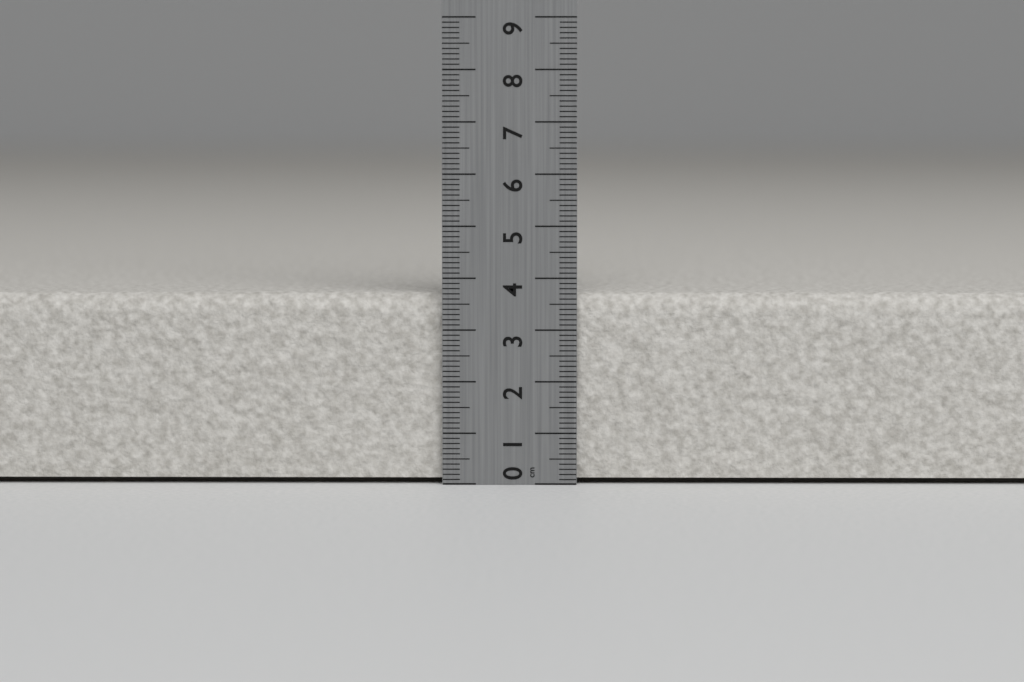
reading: 3.7 cm
